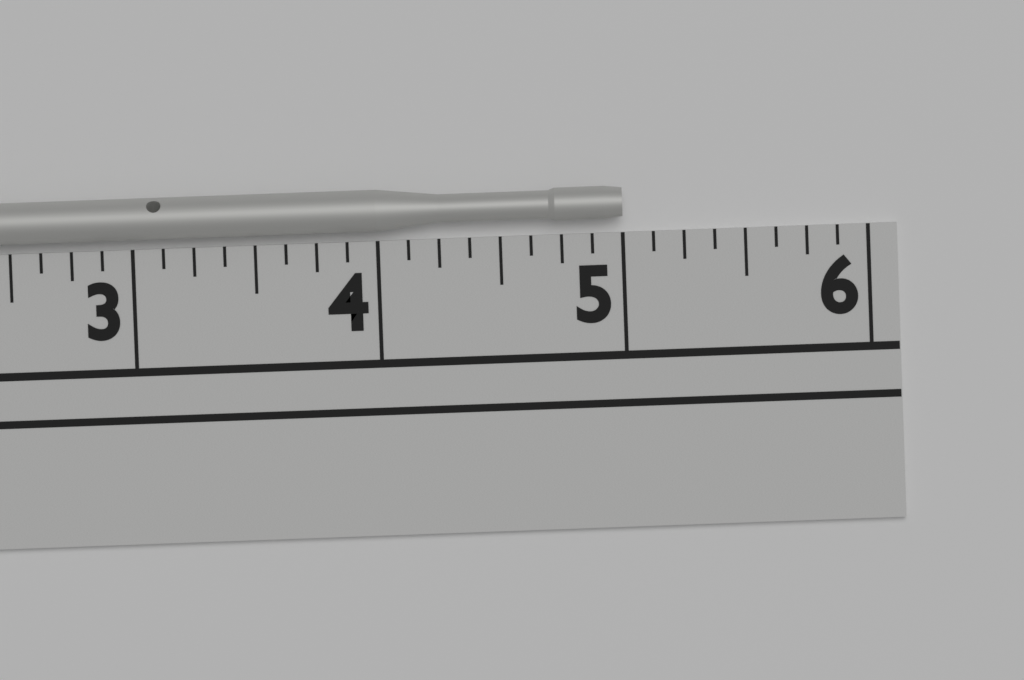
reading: 5.000 in
